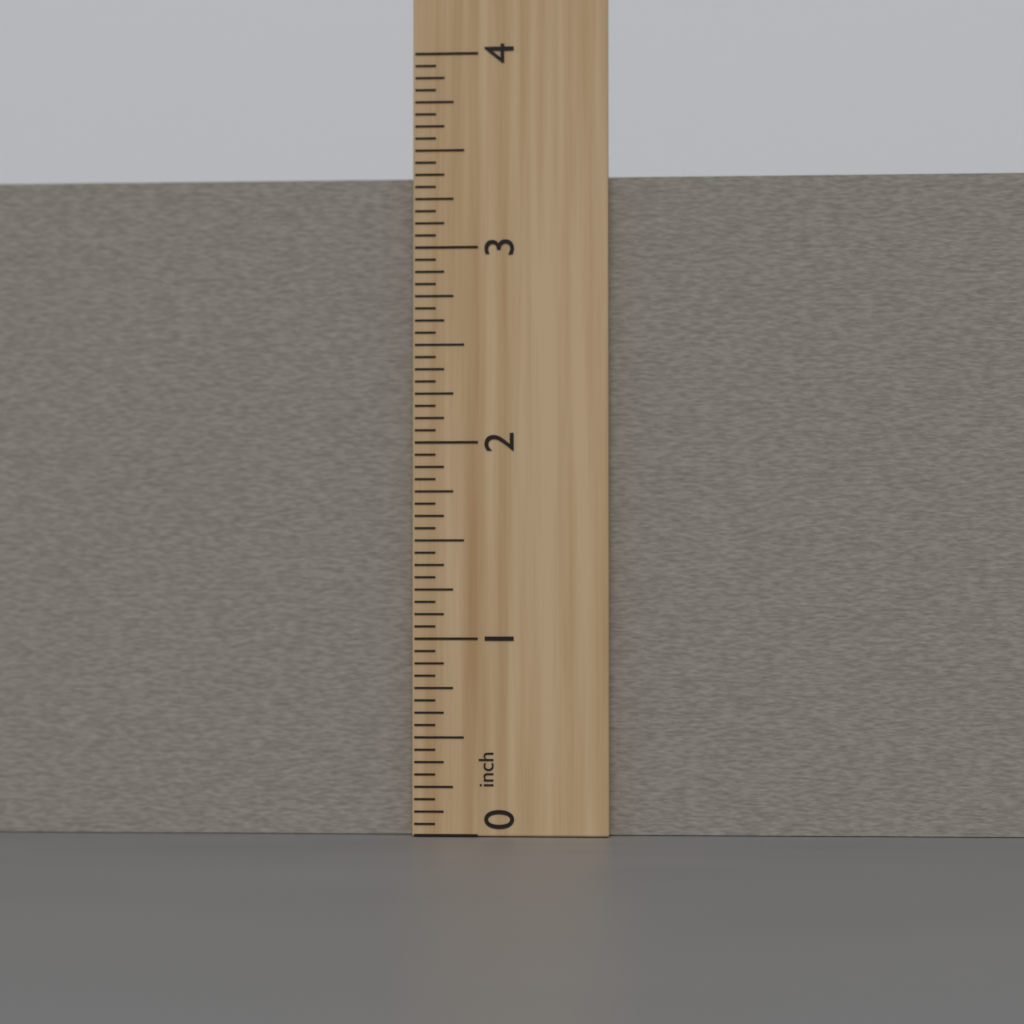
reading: 3.3750 inch
